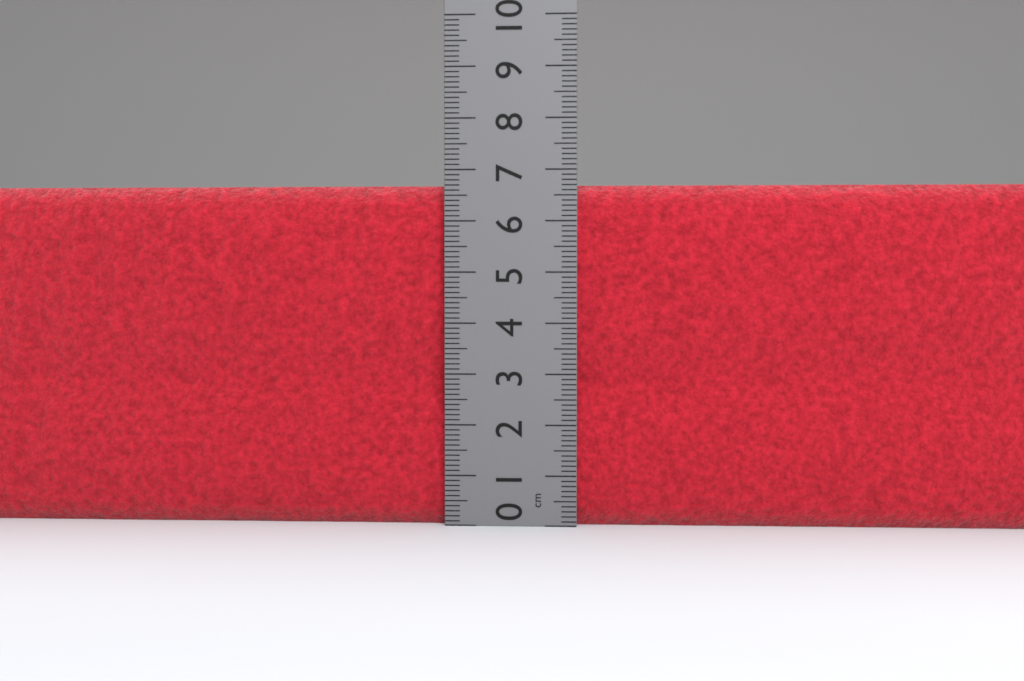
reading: 6.7 cm
